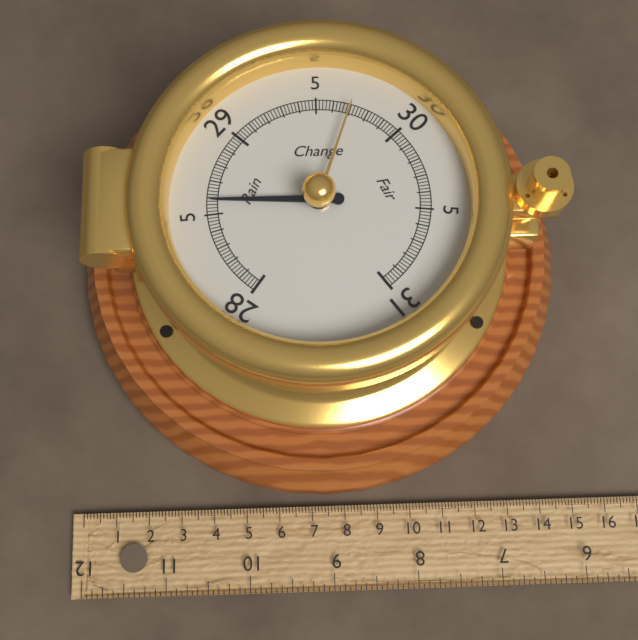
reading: 28.58 inHg
